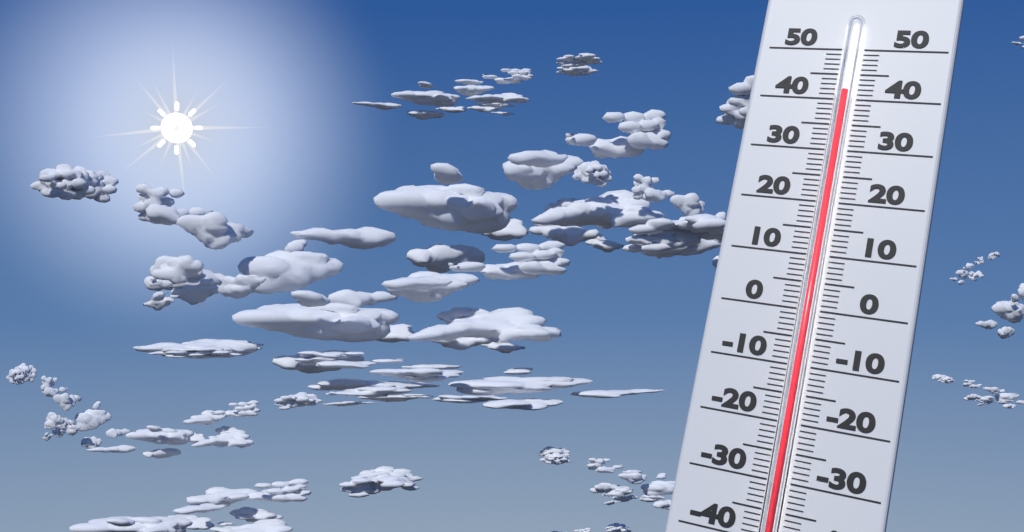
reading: 41 (no unit)
